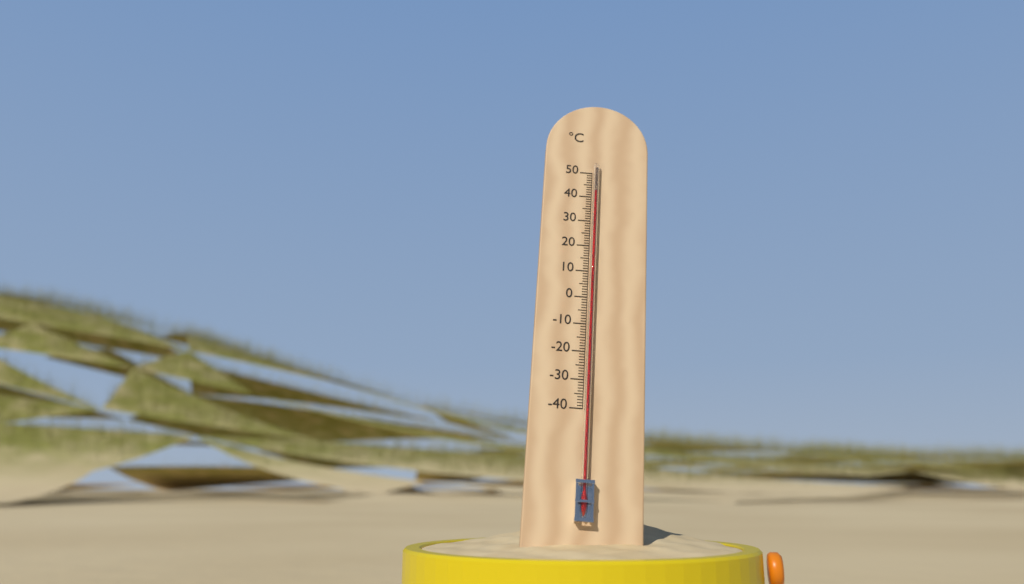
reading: 42 °C
